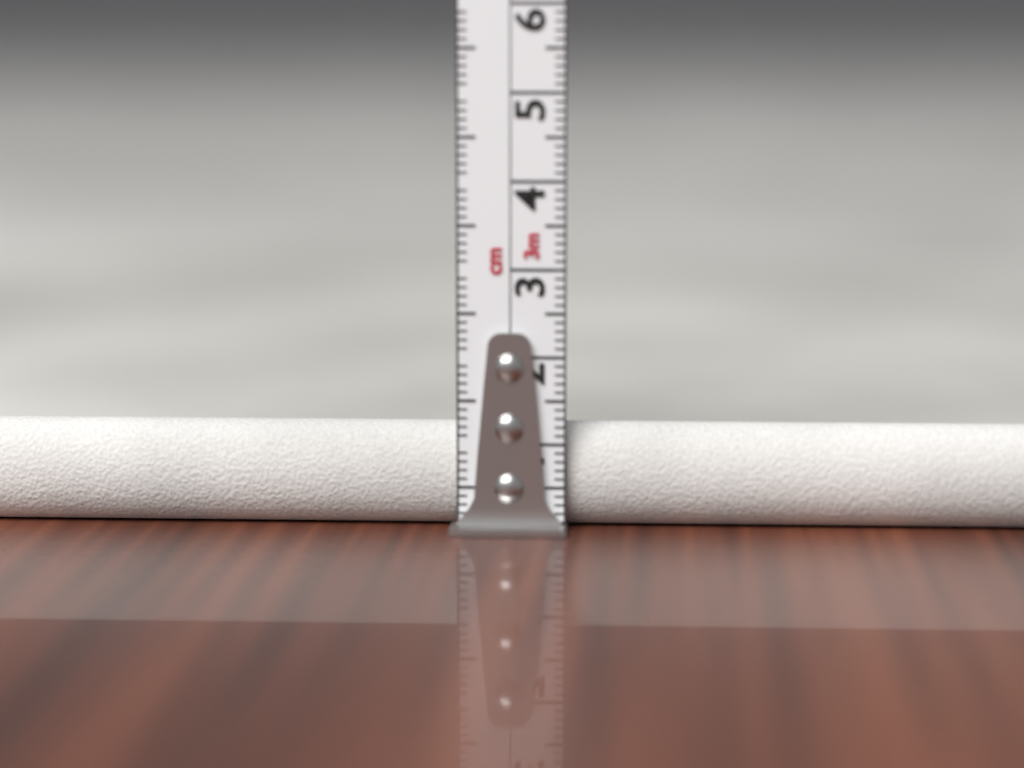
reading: 1.2 cm
